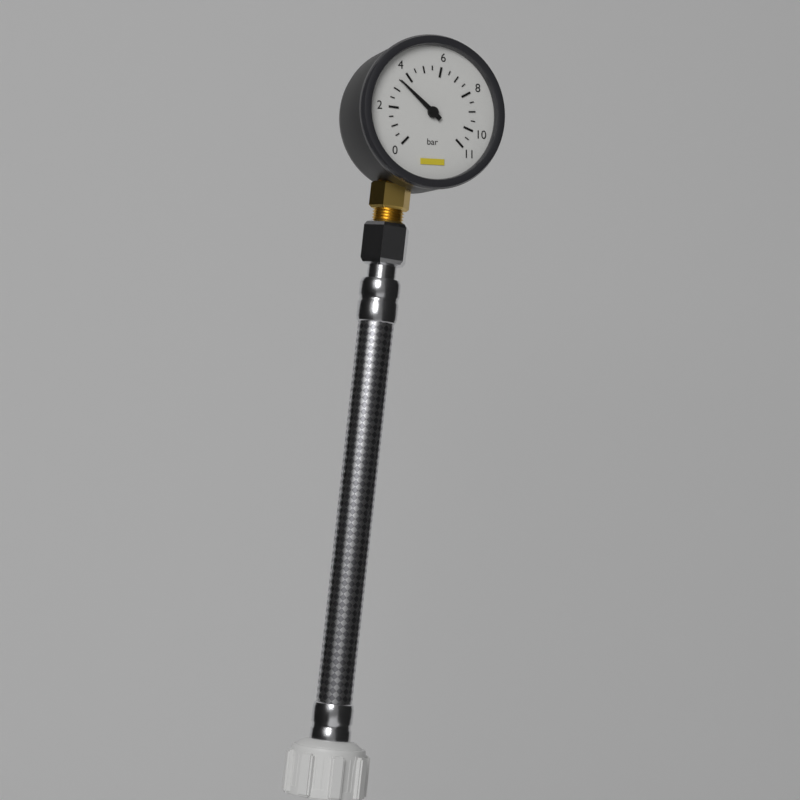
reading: 3.5 bar
